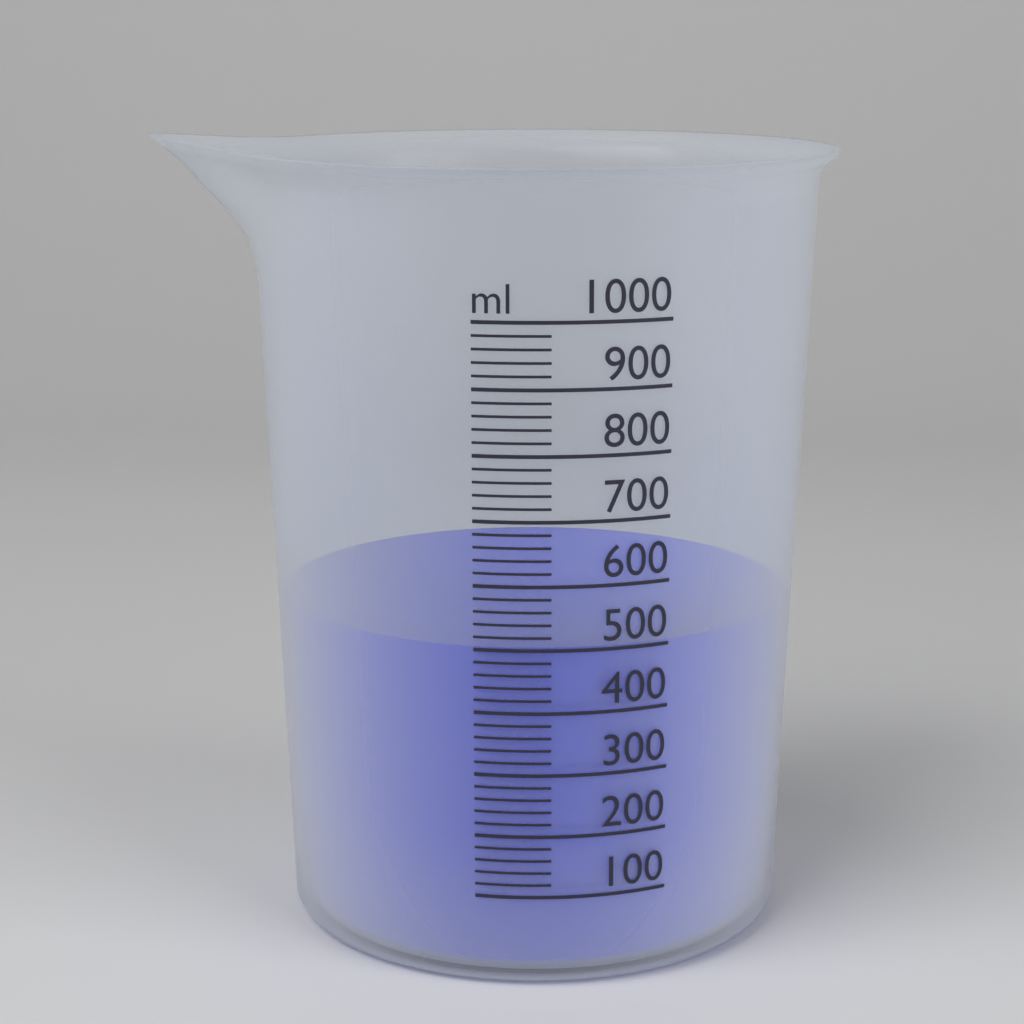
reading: 500 ml
